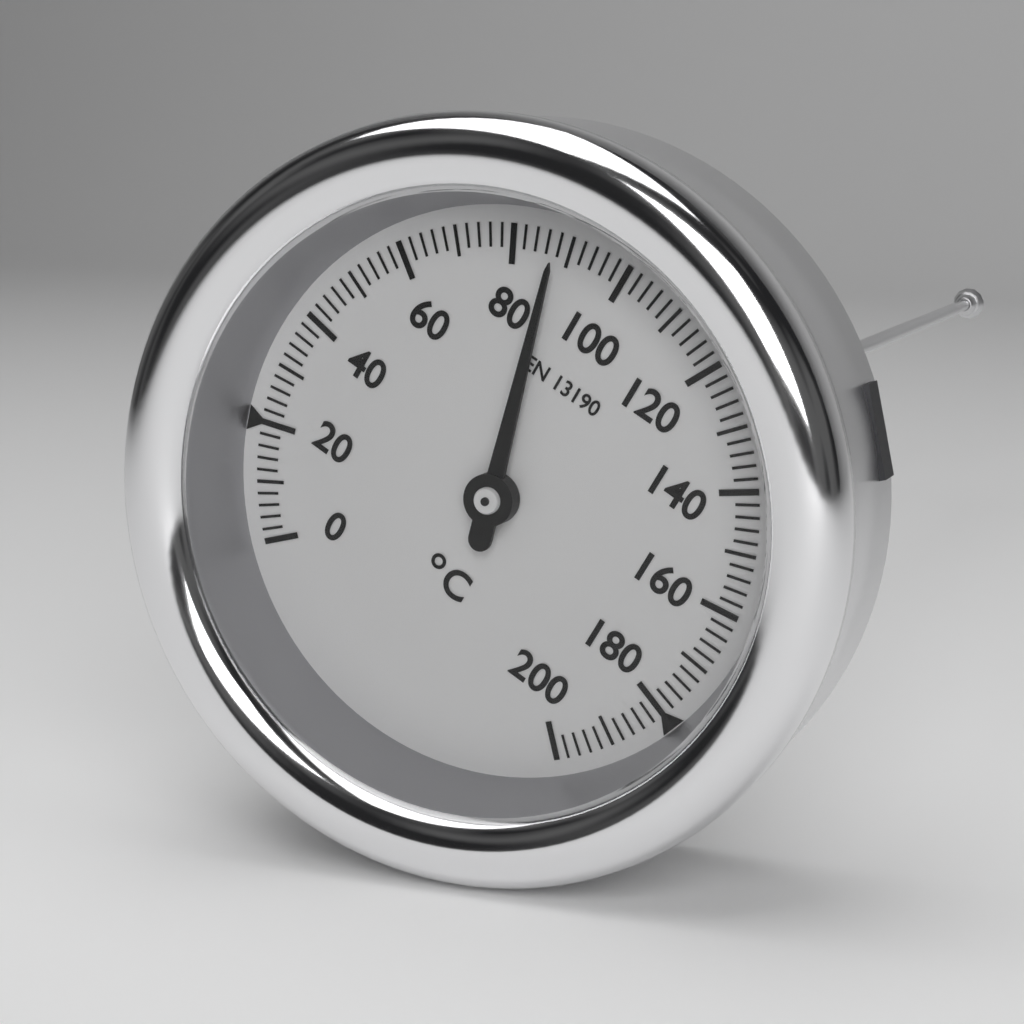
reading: 88 °C
